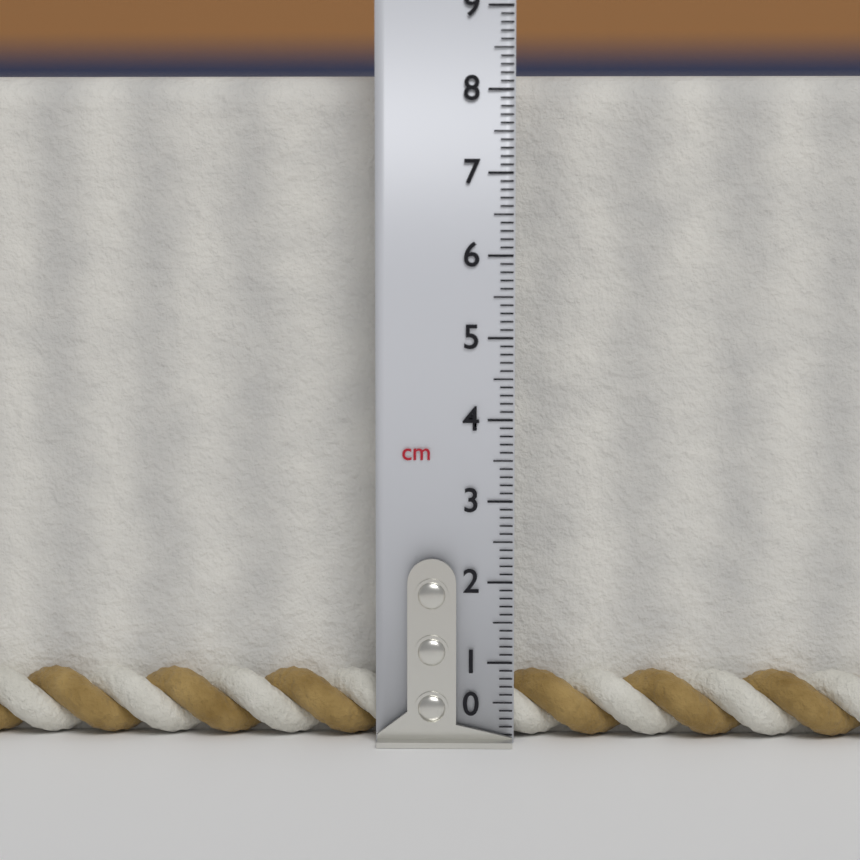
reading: 8.2 cm
